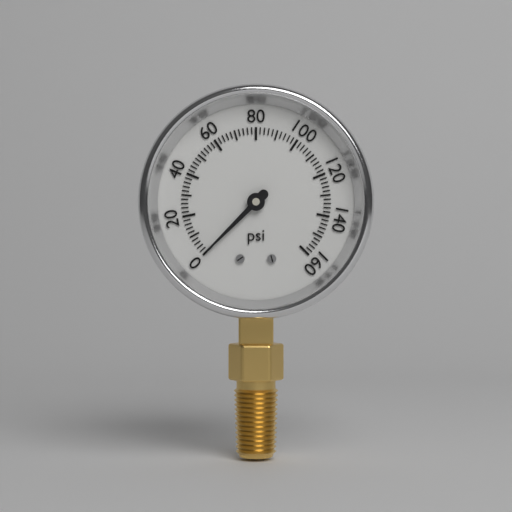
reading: 0 psi
